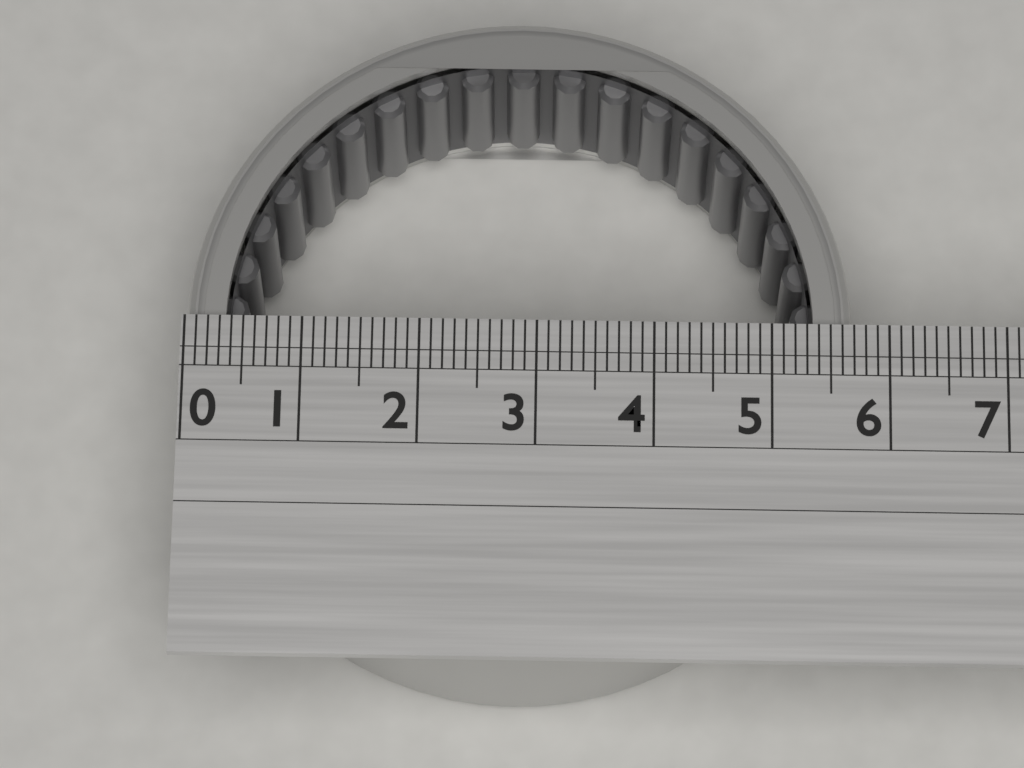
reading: 5.7 (no unit)
